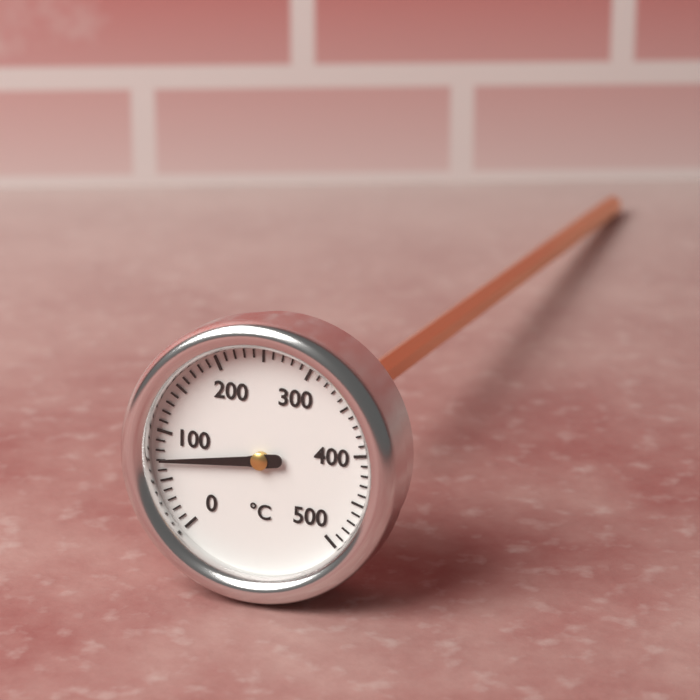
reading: 70 °C
